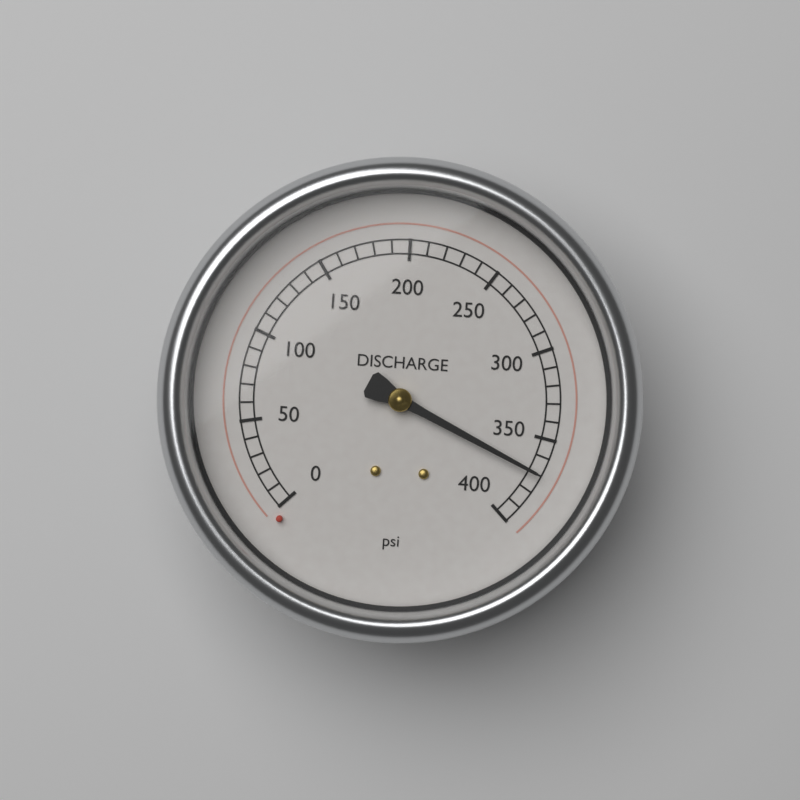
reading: 370 psi
